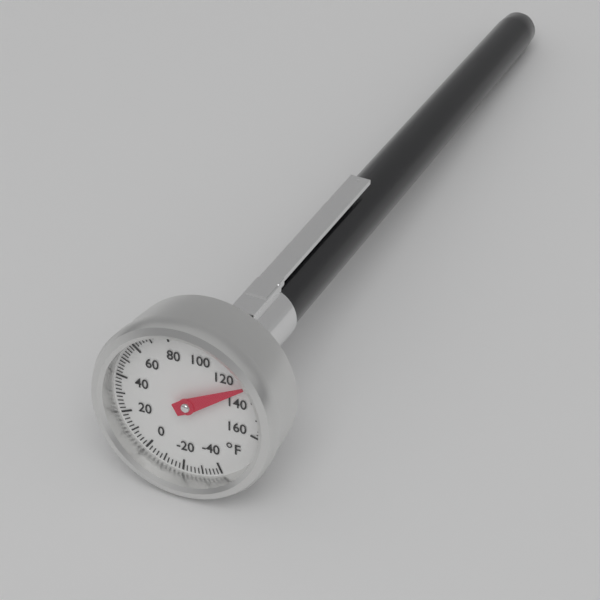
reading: 130 °F
